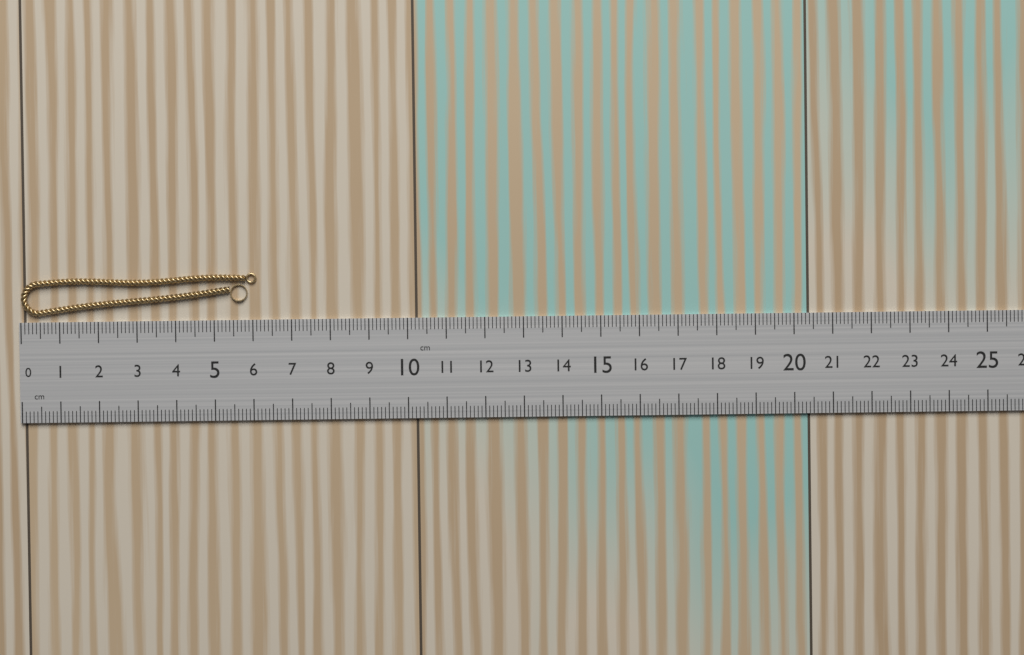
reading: 6.1 cm
